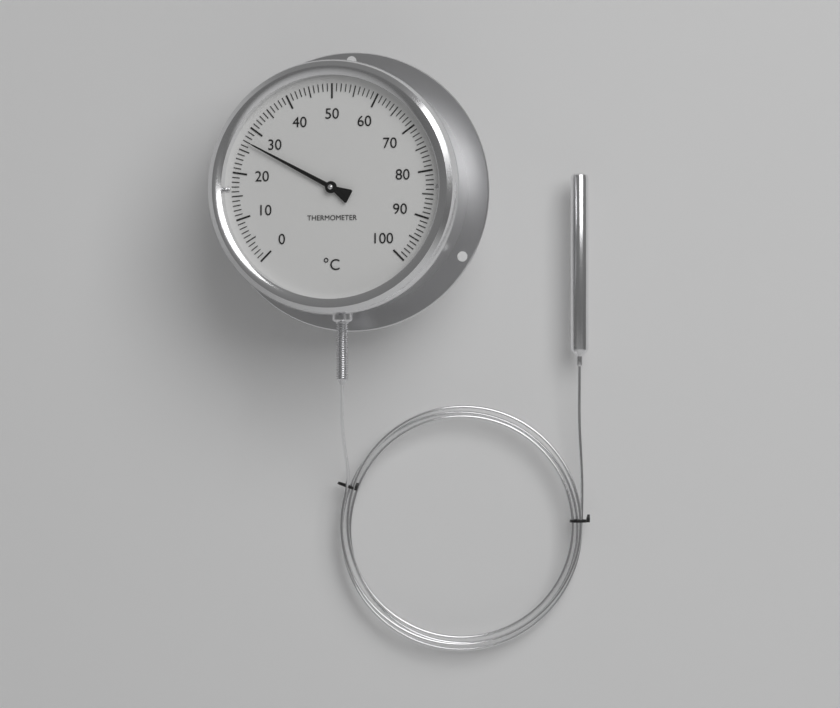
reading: 27 °C
